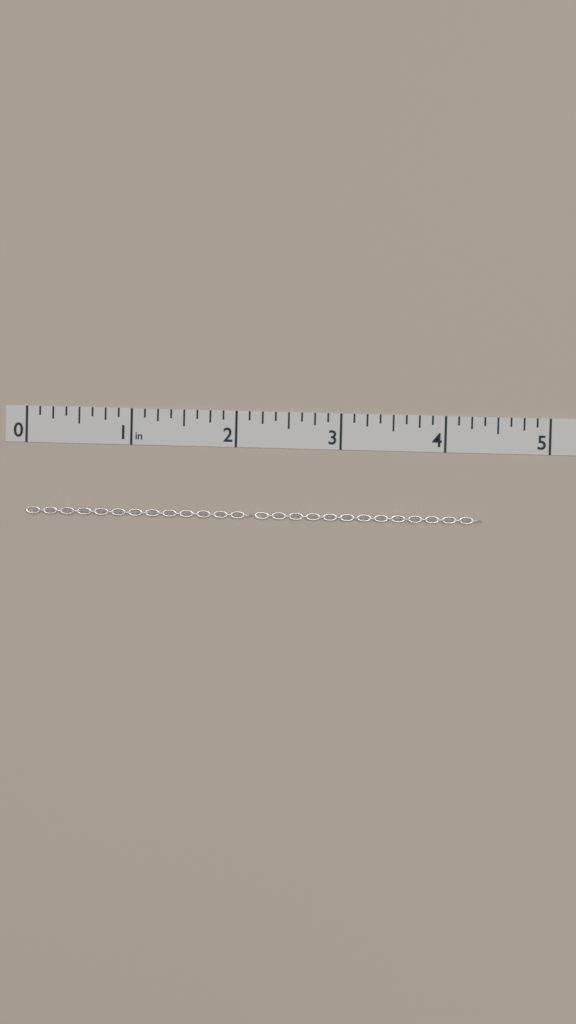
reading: 4.375 in
